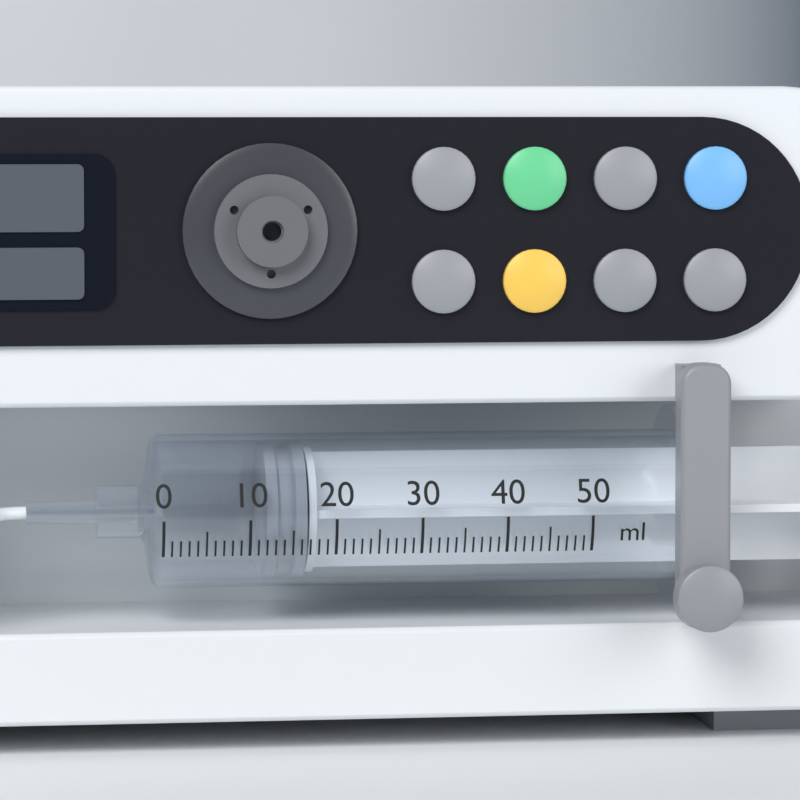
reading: 12 ml
